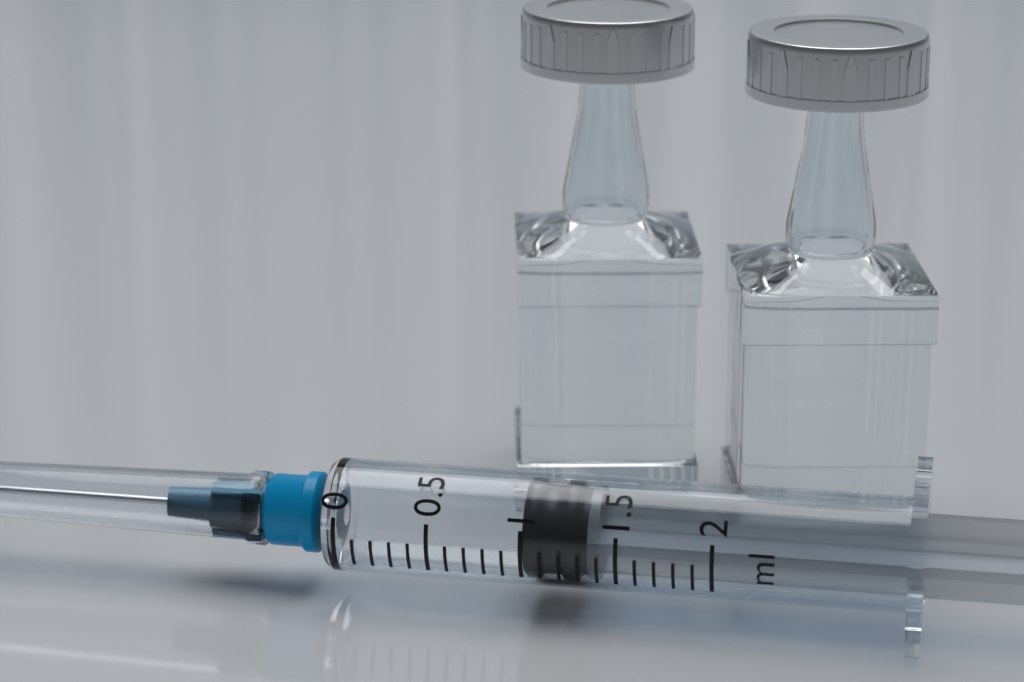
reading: 1.0 ml
